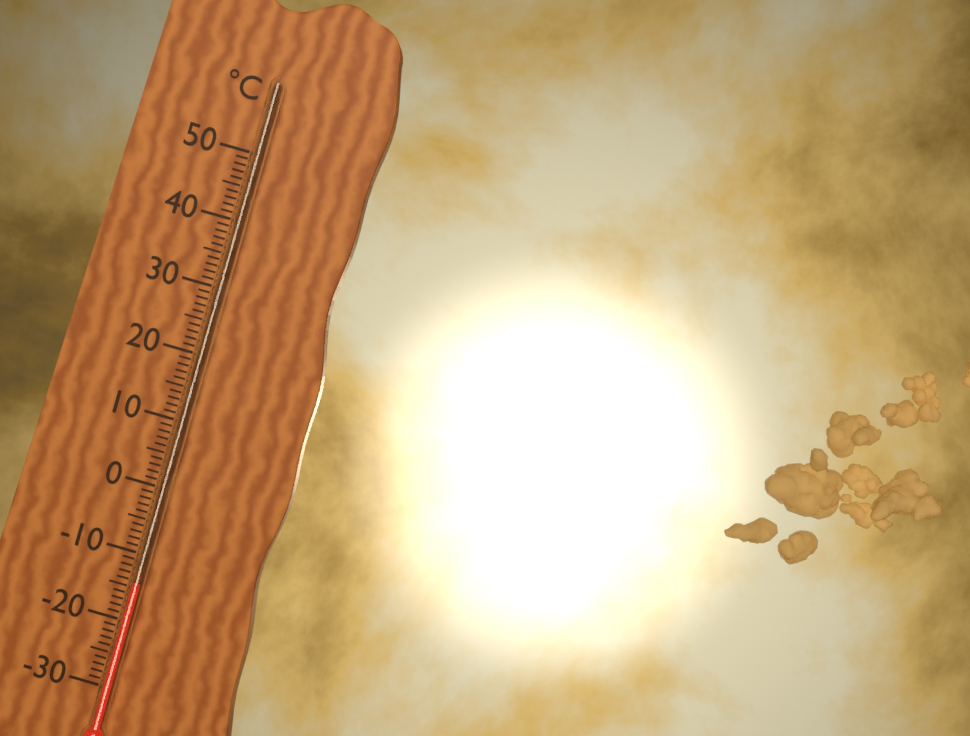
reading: -14 °C
